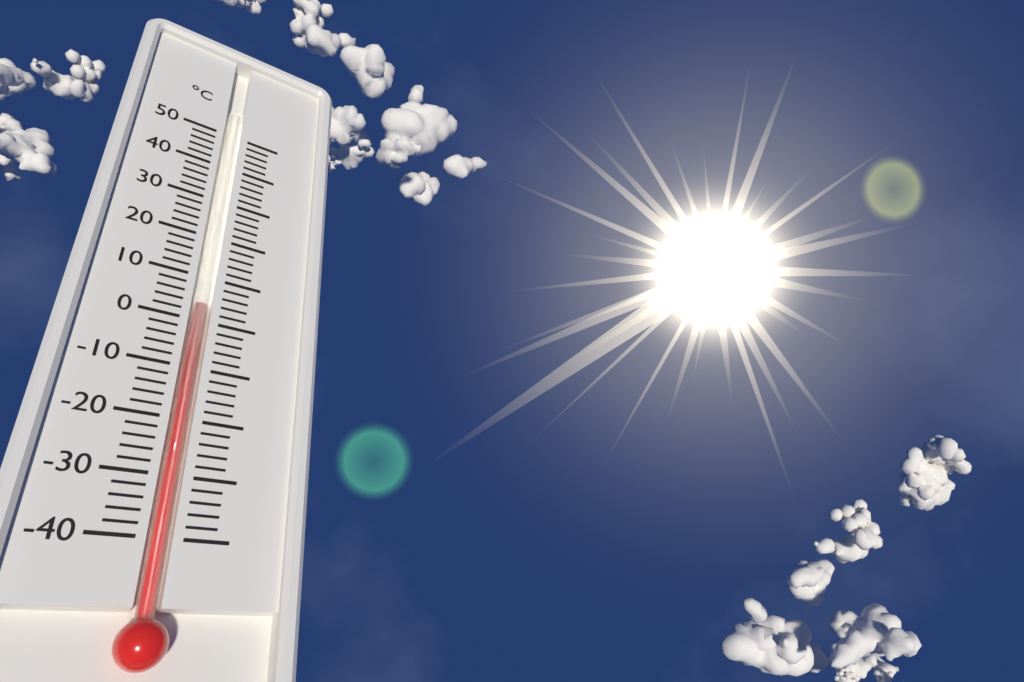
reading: 4 °C
